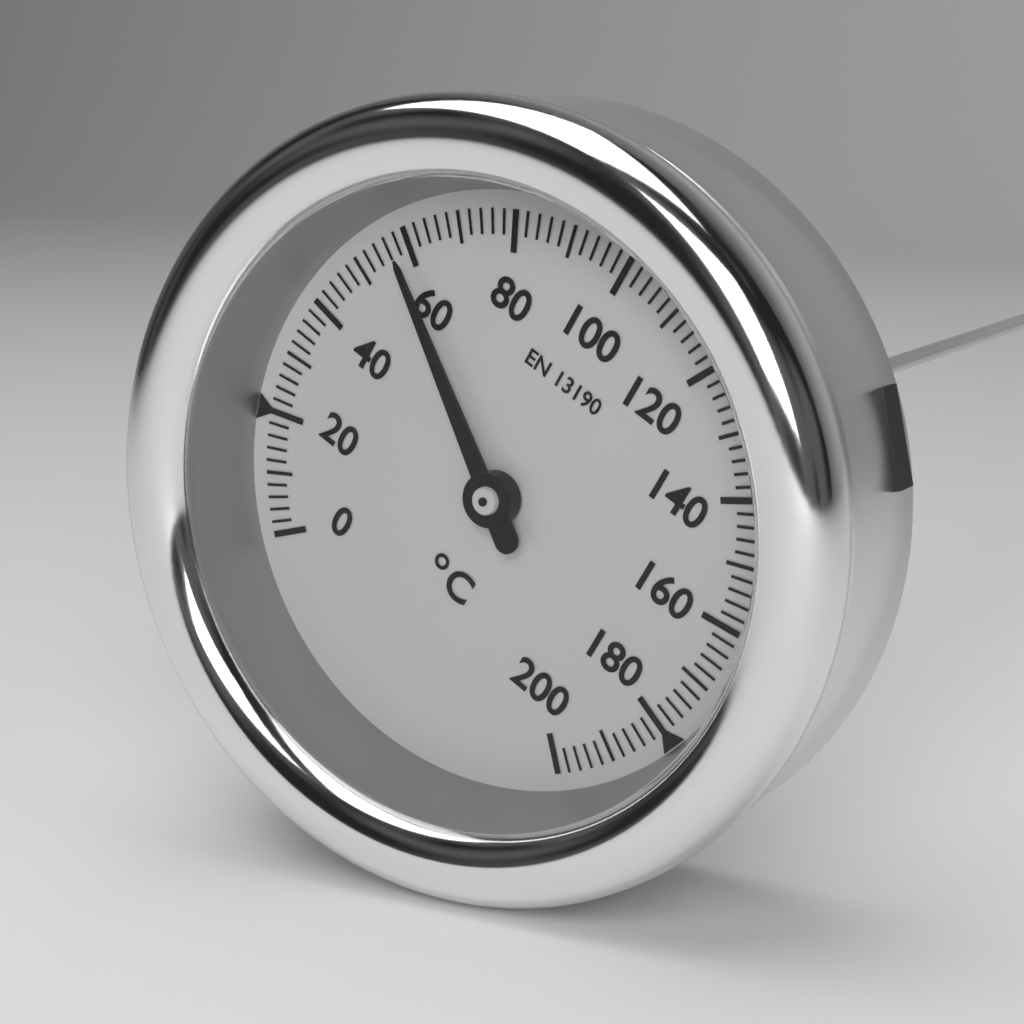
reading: 58 °C
